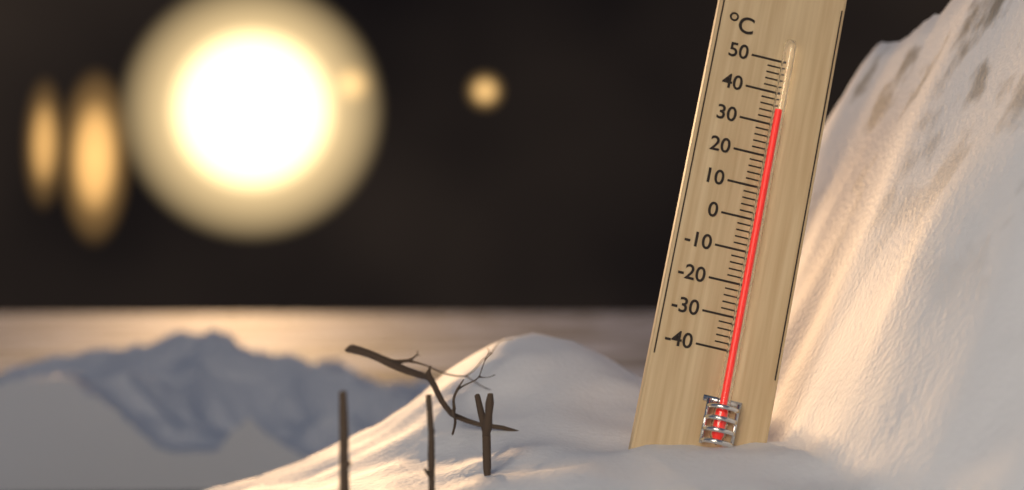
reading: 34 °C
